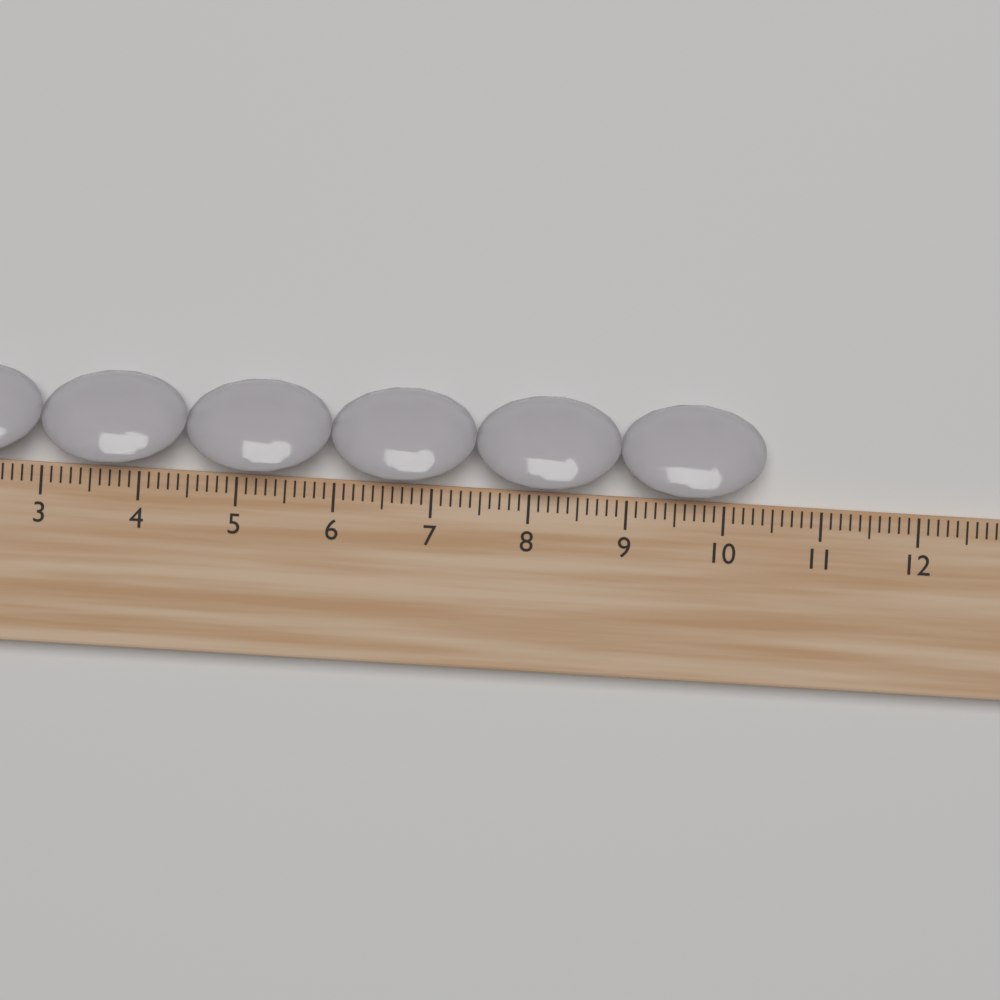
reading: 10.4 cm
